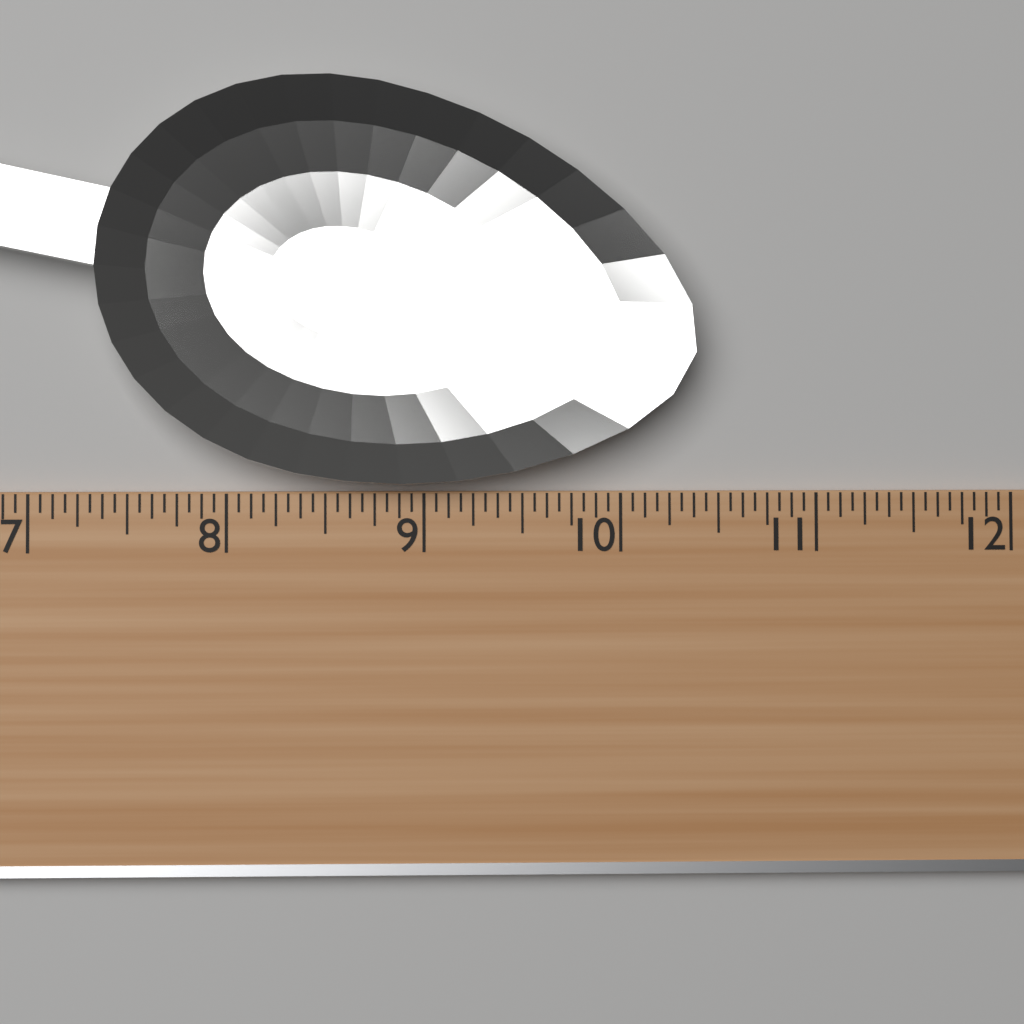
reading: 10.3750 (no unit)
